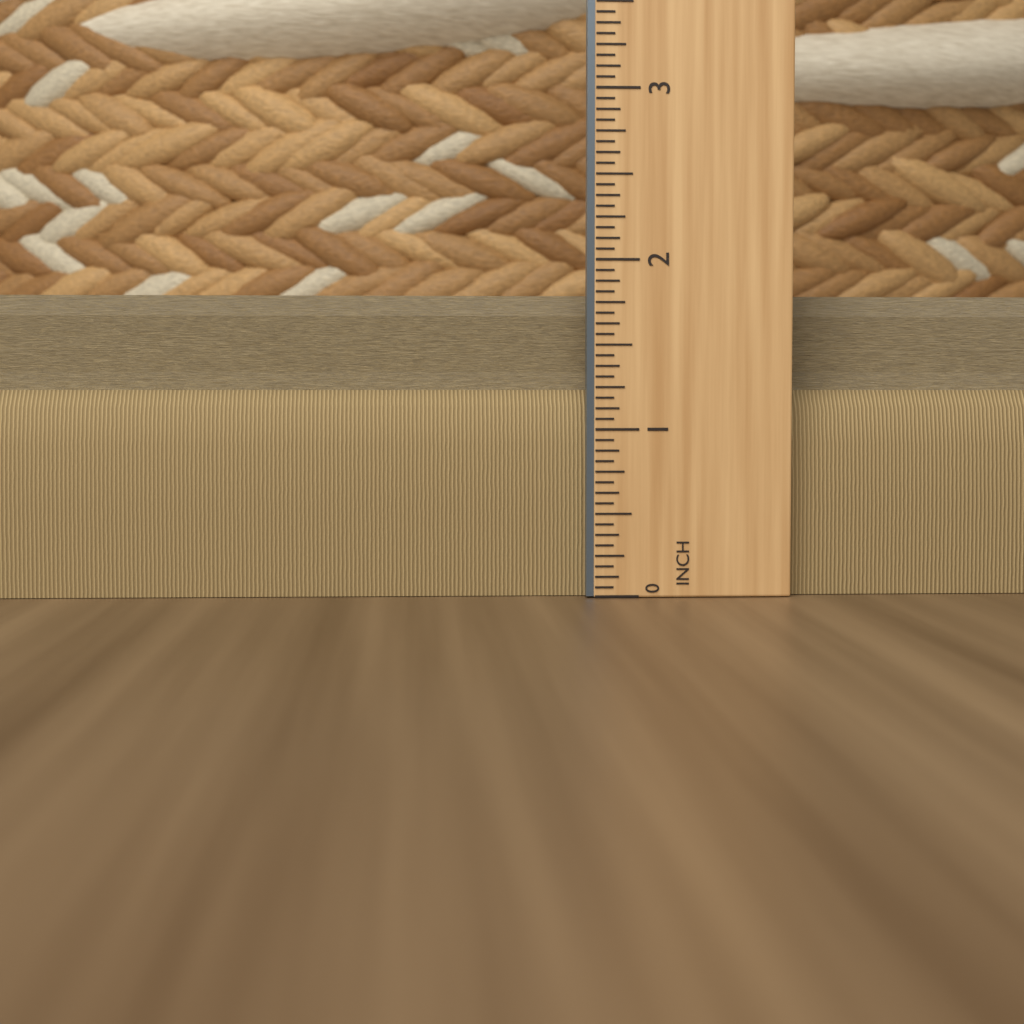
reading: 1.8125 in
